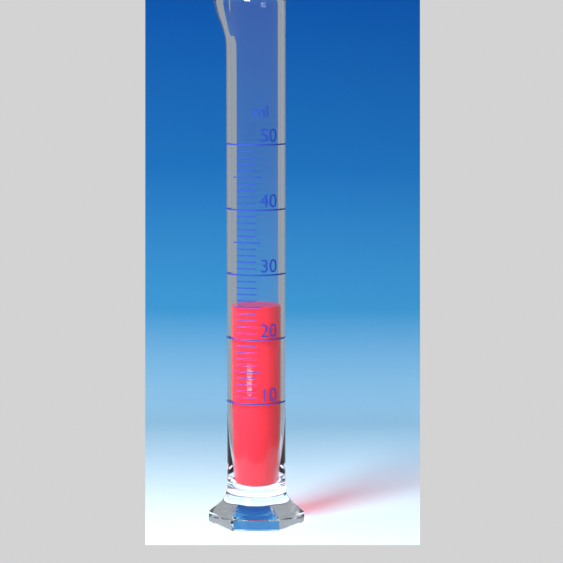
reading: 25 ml
